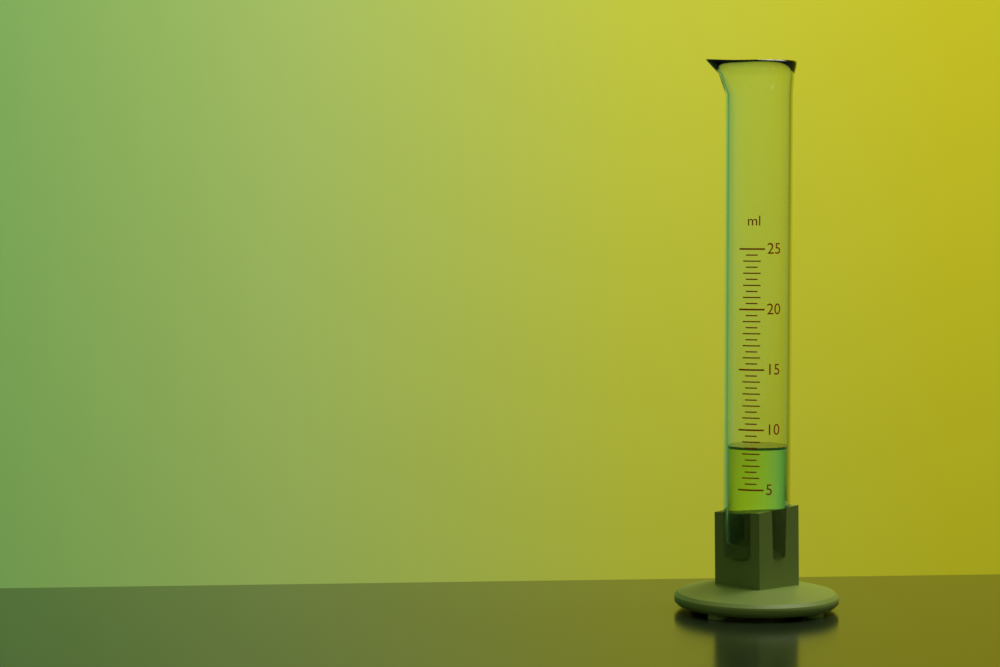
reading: 8.5 ml
